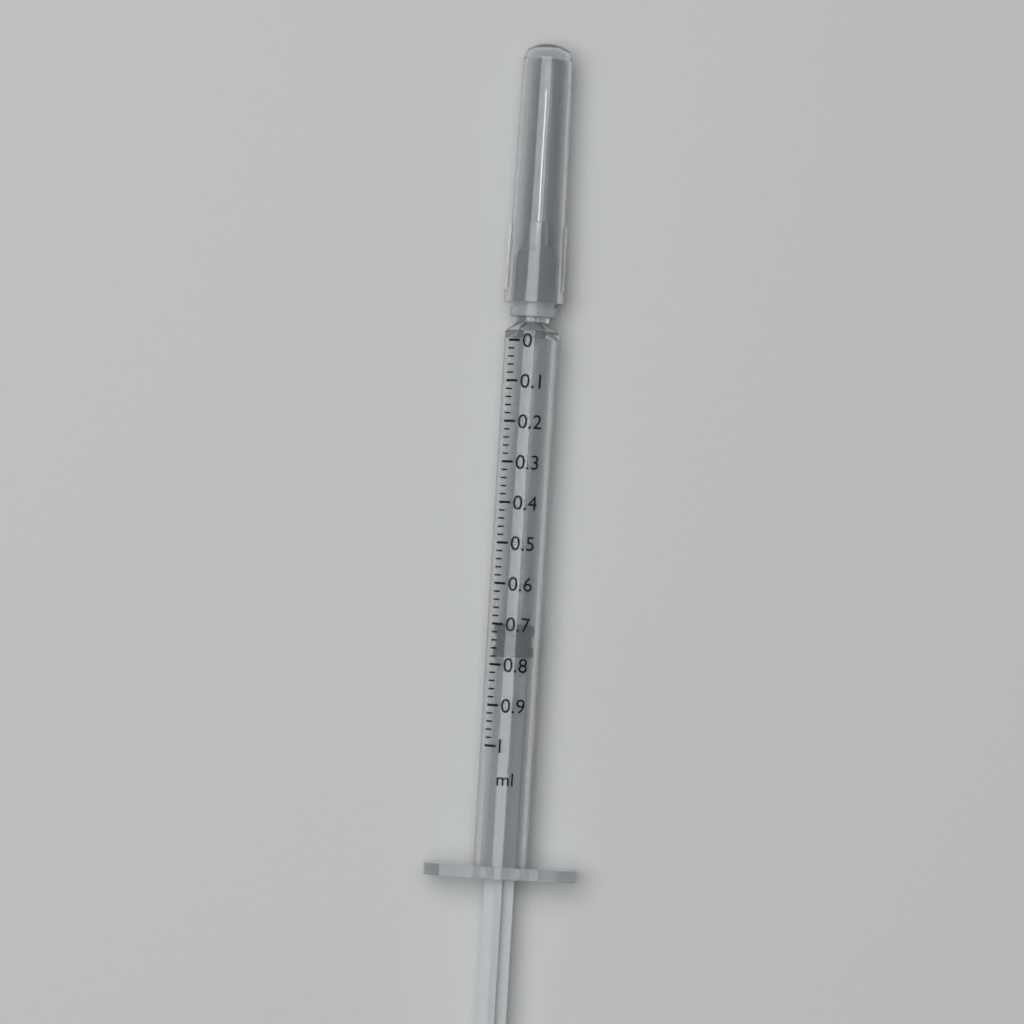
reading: 0.70 ml
